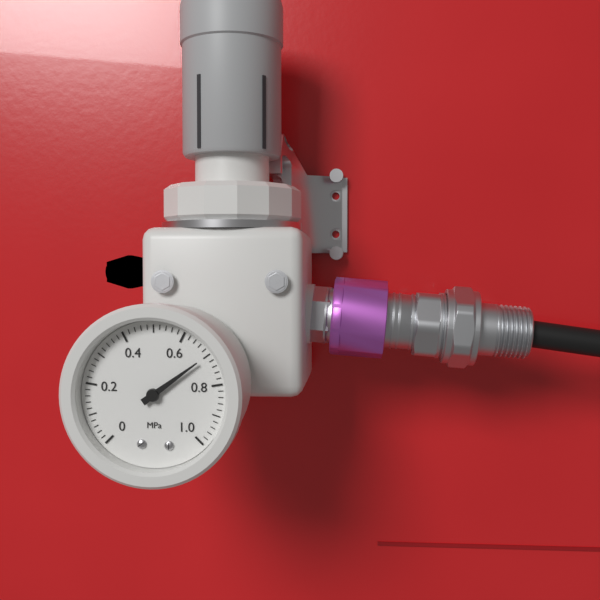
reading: 0.70 MPa
